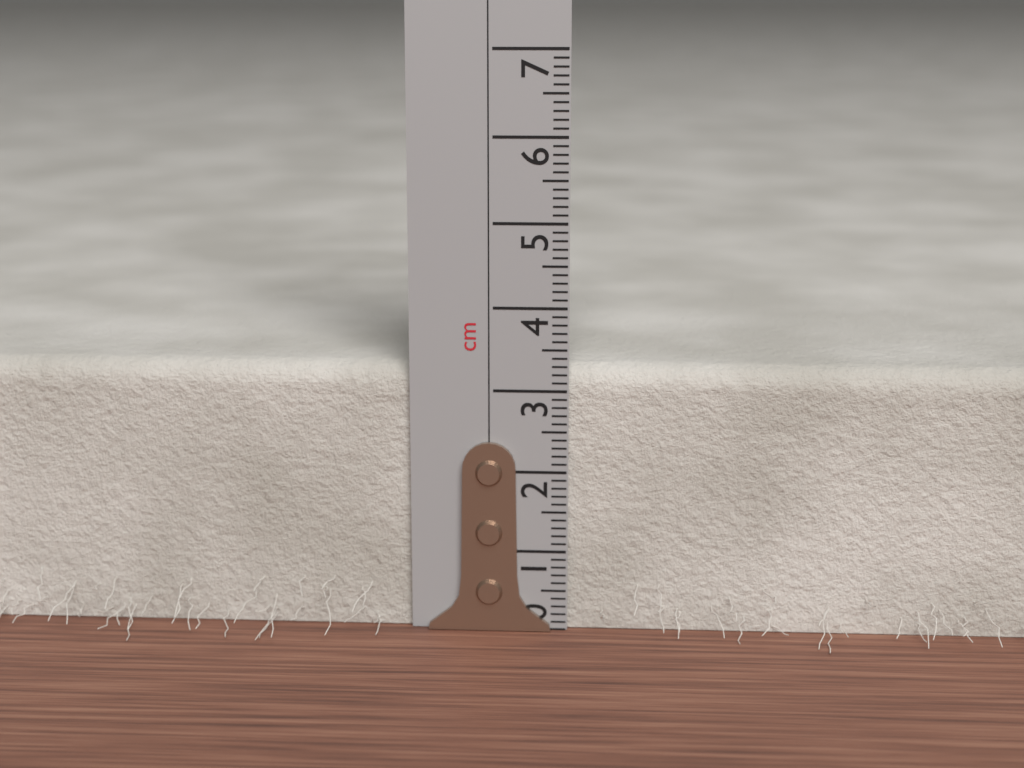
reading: 3.3 cm
